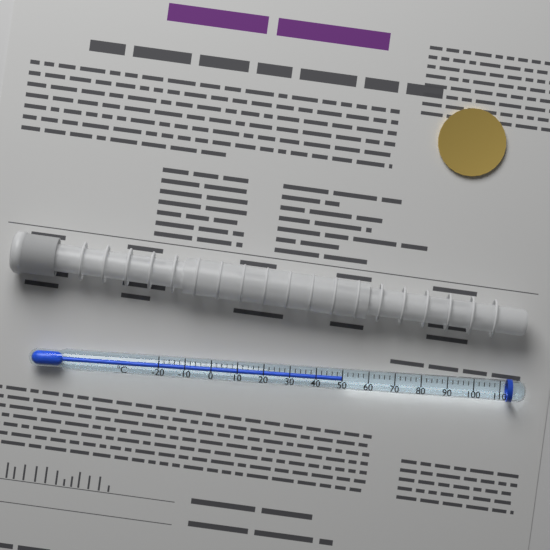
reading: 50 °C
